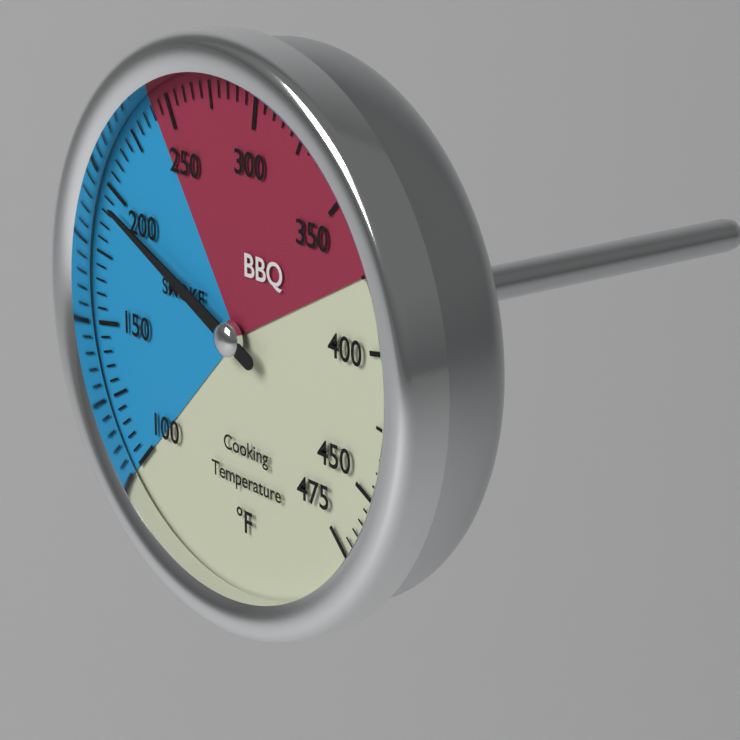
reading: 195 °F
